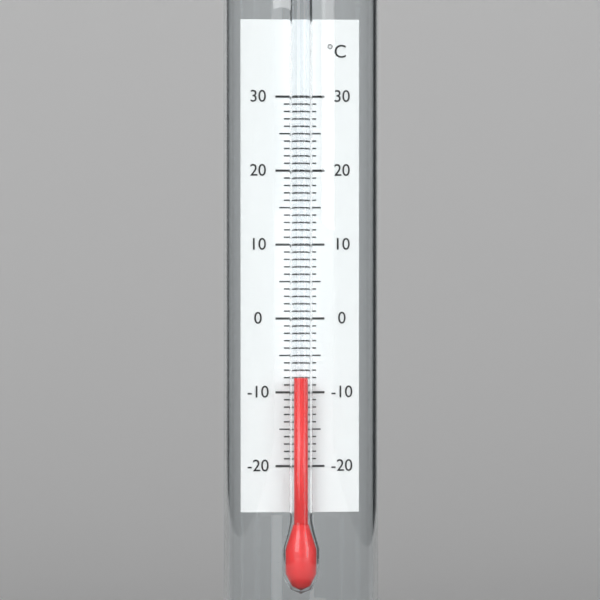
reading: -8 °C
